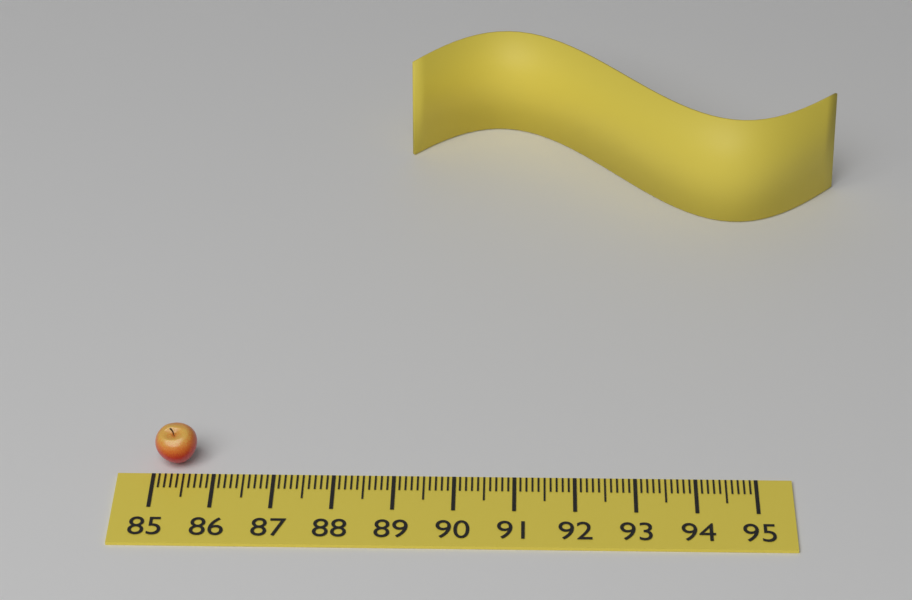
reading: 85.7 (no unit)
